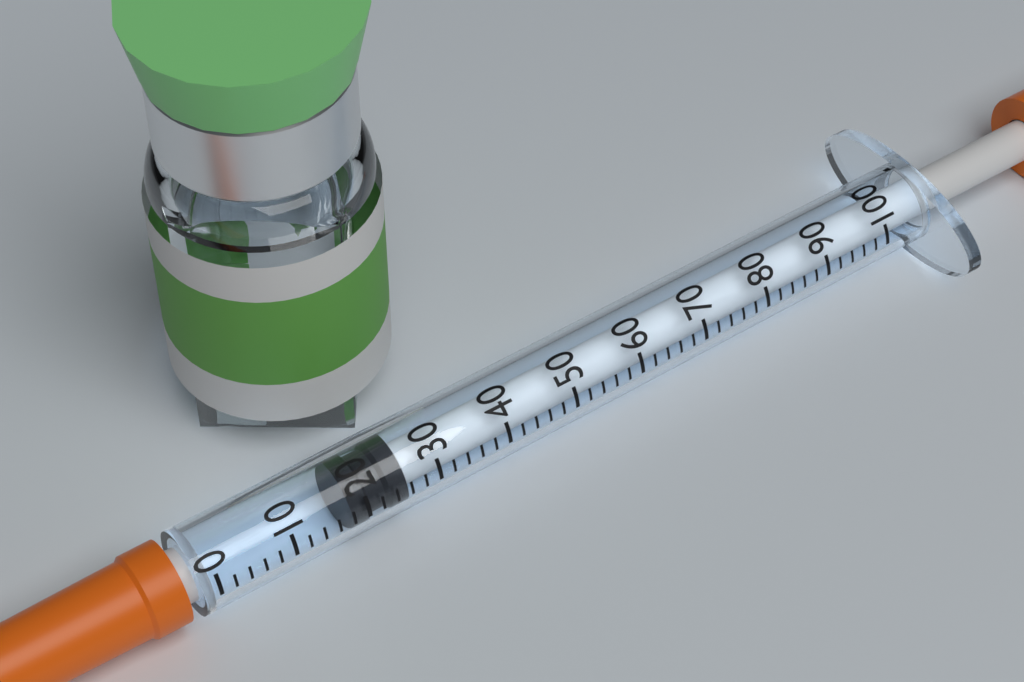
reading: 18 (no unit)
